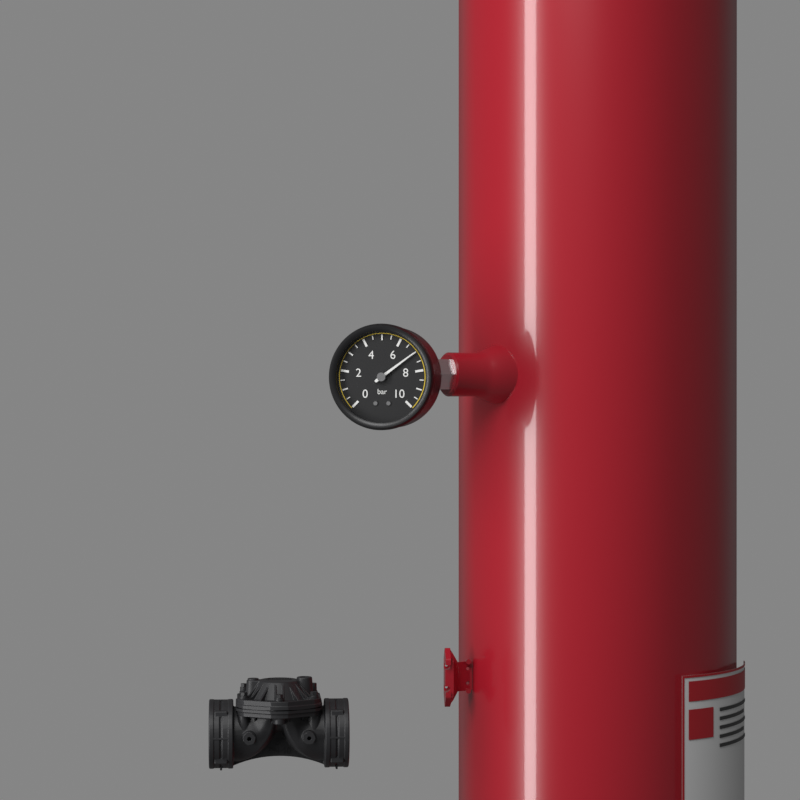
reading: 7.0 bar
